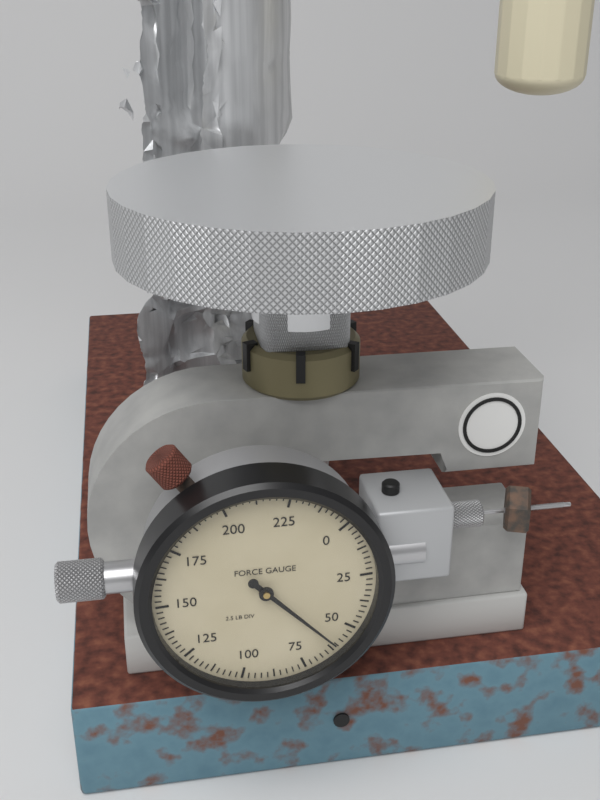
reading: 60.0 lb
